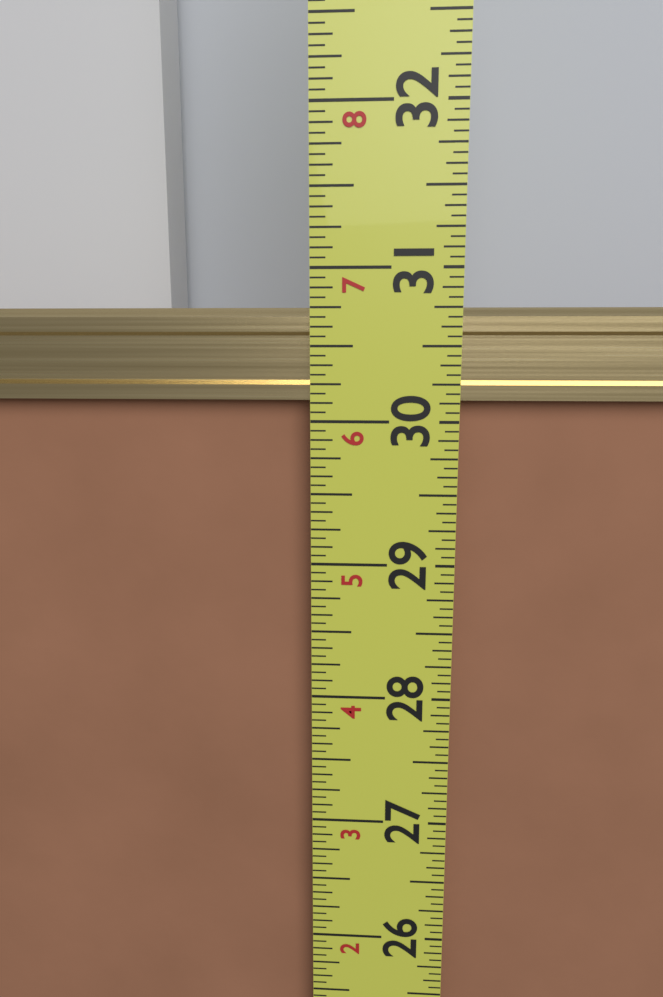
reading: 30.7500 in
